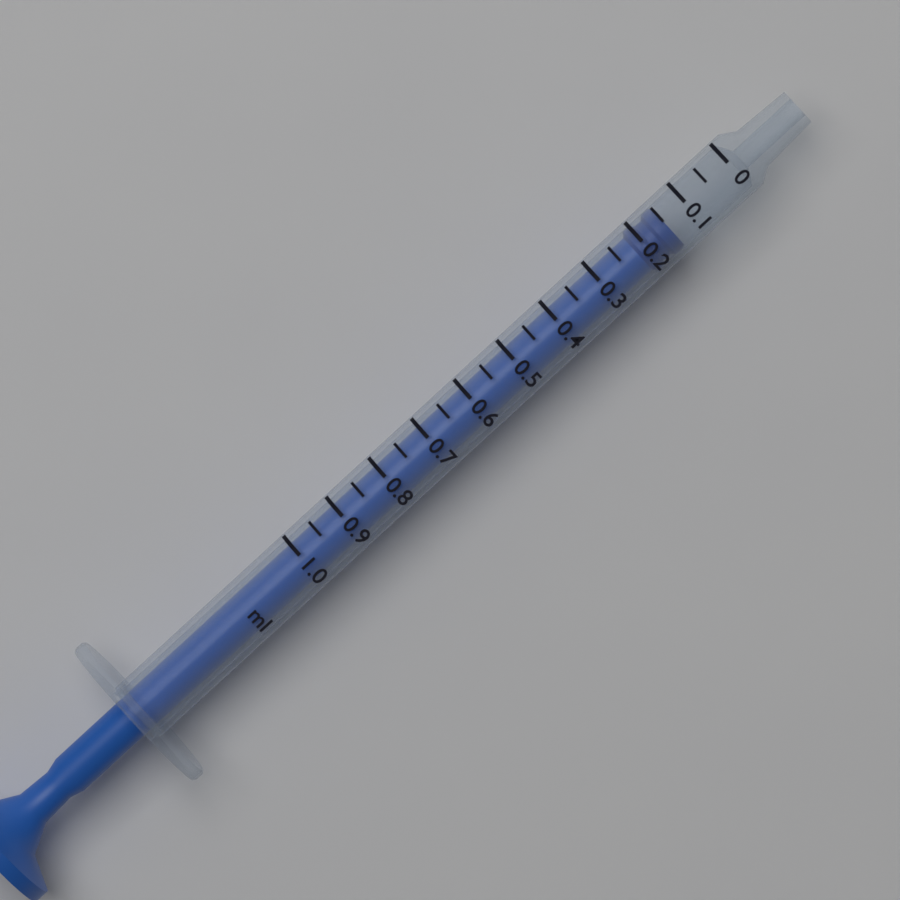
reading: 0.15 ml
